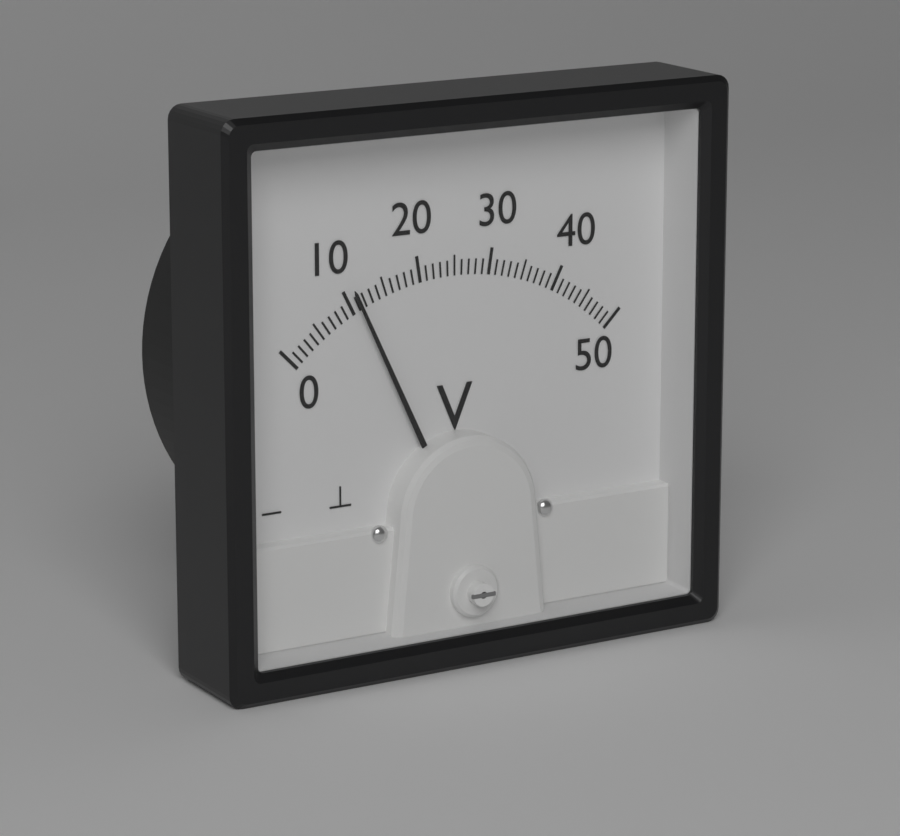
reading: 11 V
